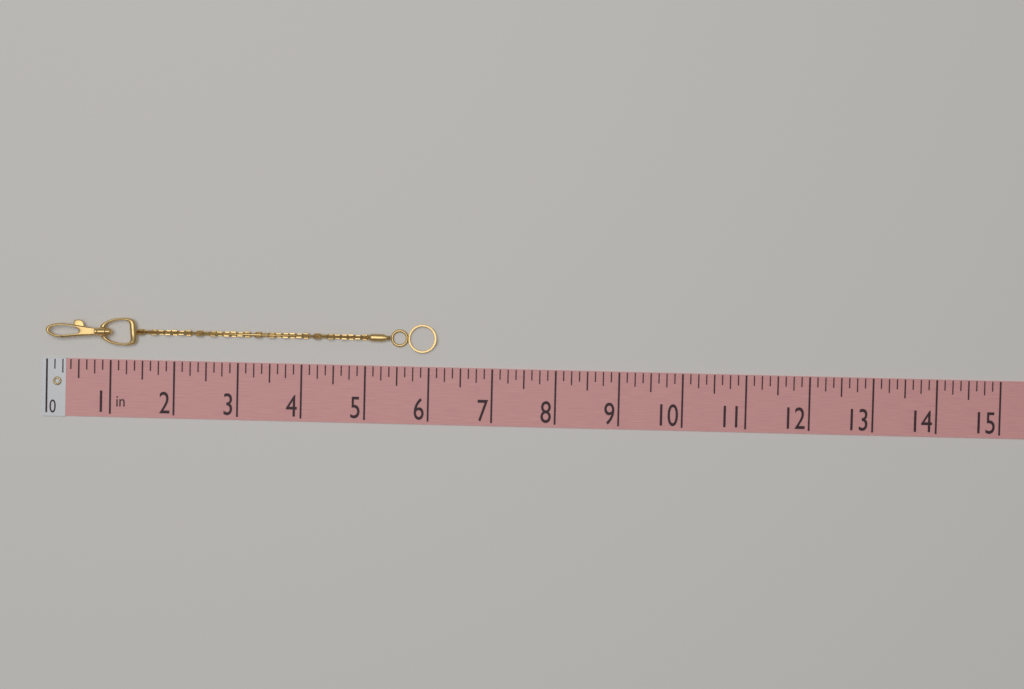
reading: 6.125 in
